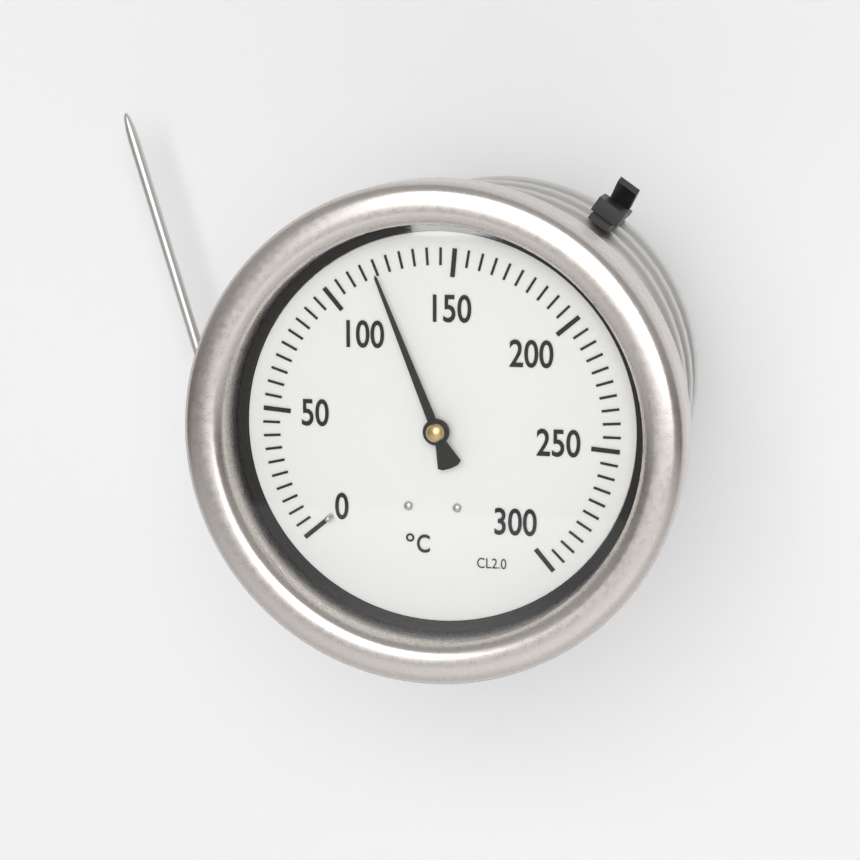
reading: 120 °C
